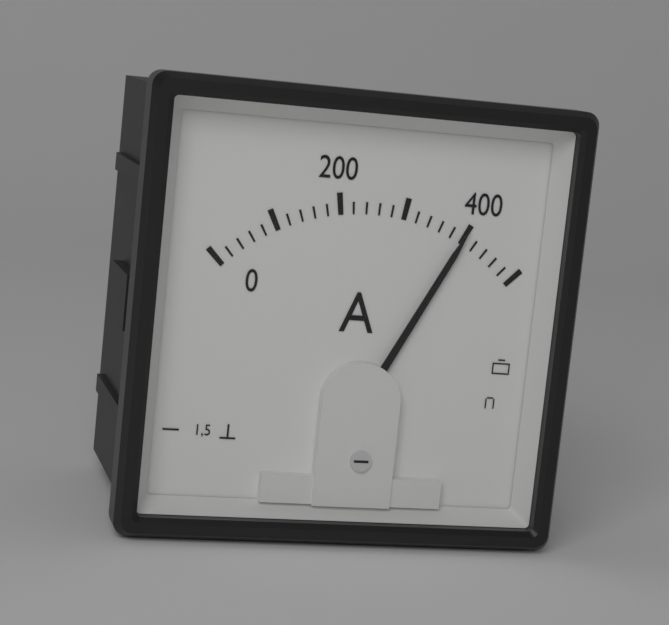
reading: 400 A
